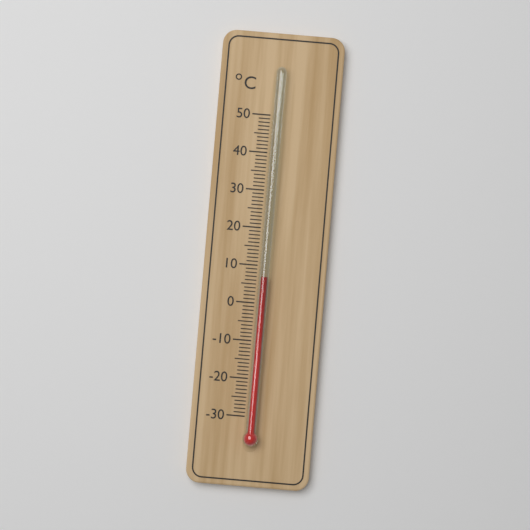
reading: 7 °C
